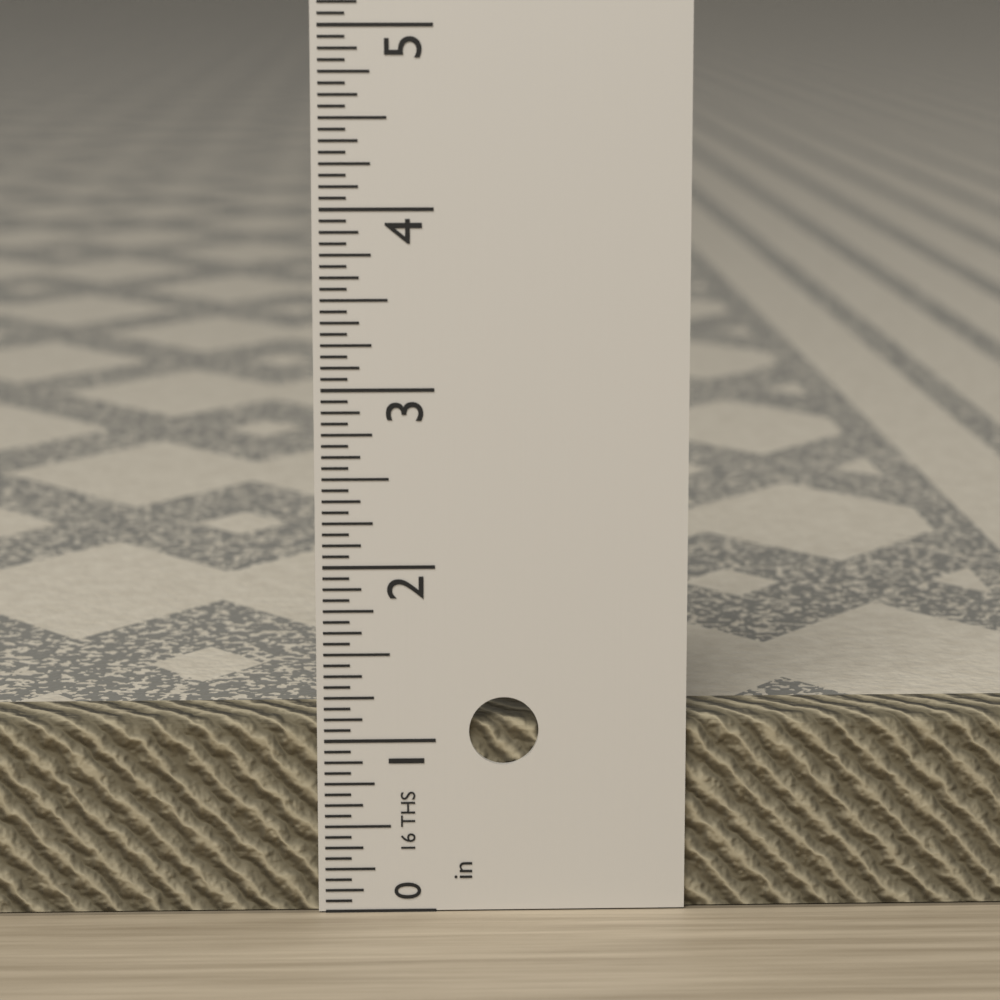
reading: 1.1250 in
